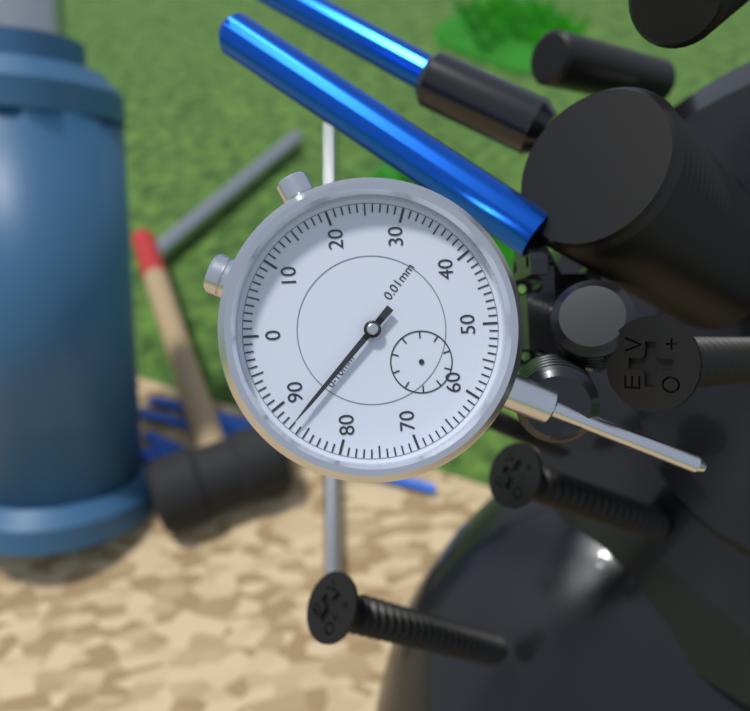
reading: 0.87 mm
